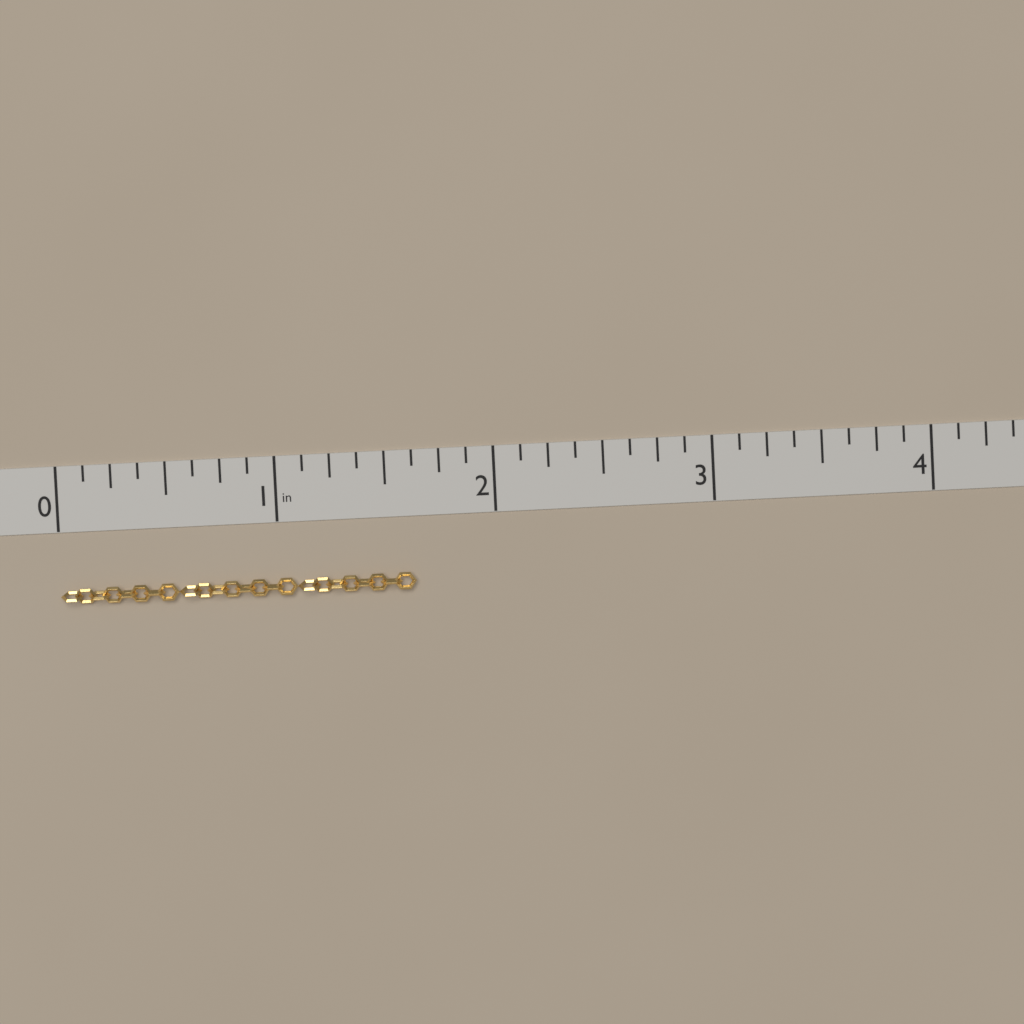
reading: 1.625 in
